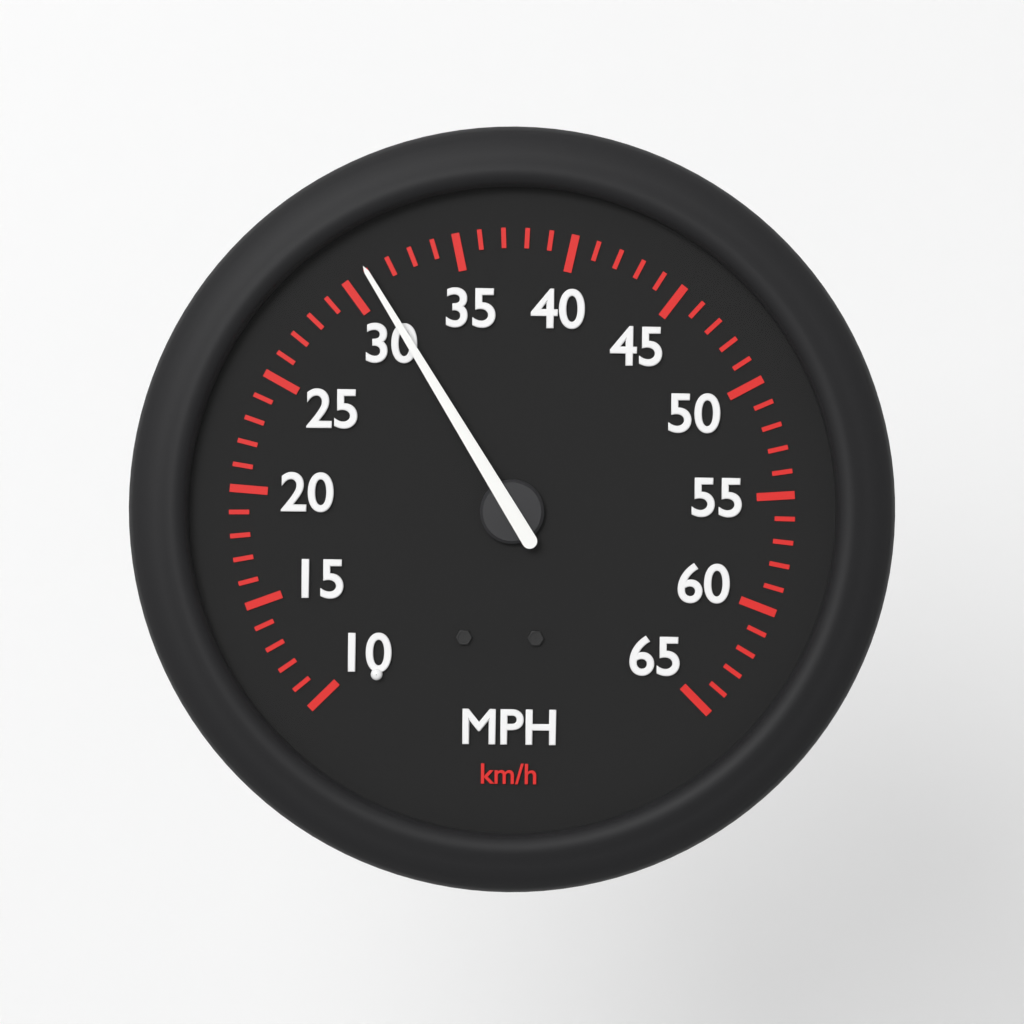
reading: 31 mph
